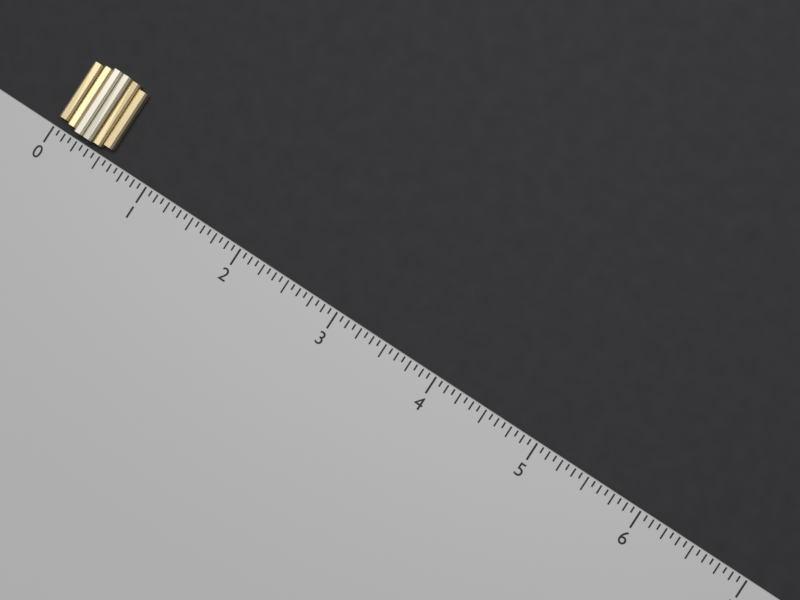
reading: 0.5625 (no unit)
